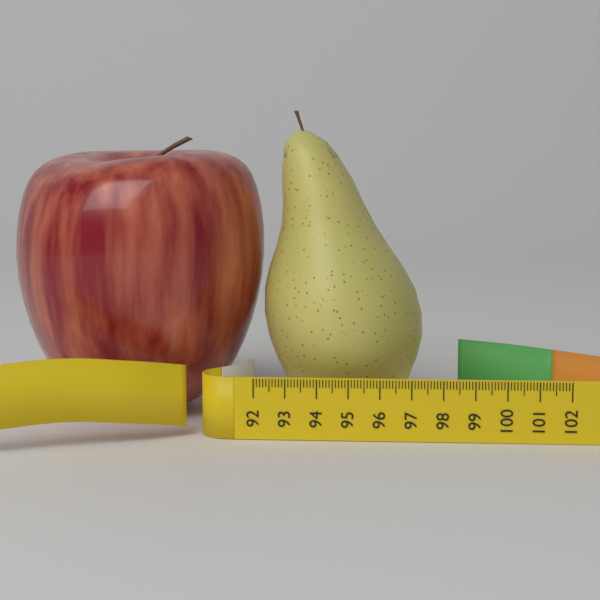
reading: 97.4 (no unit)
